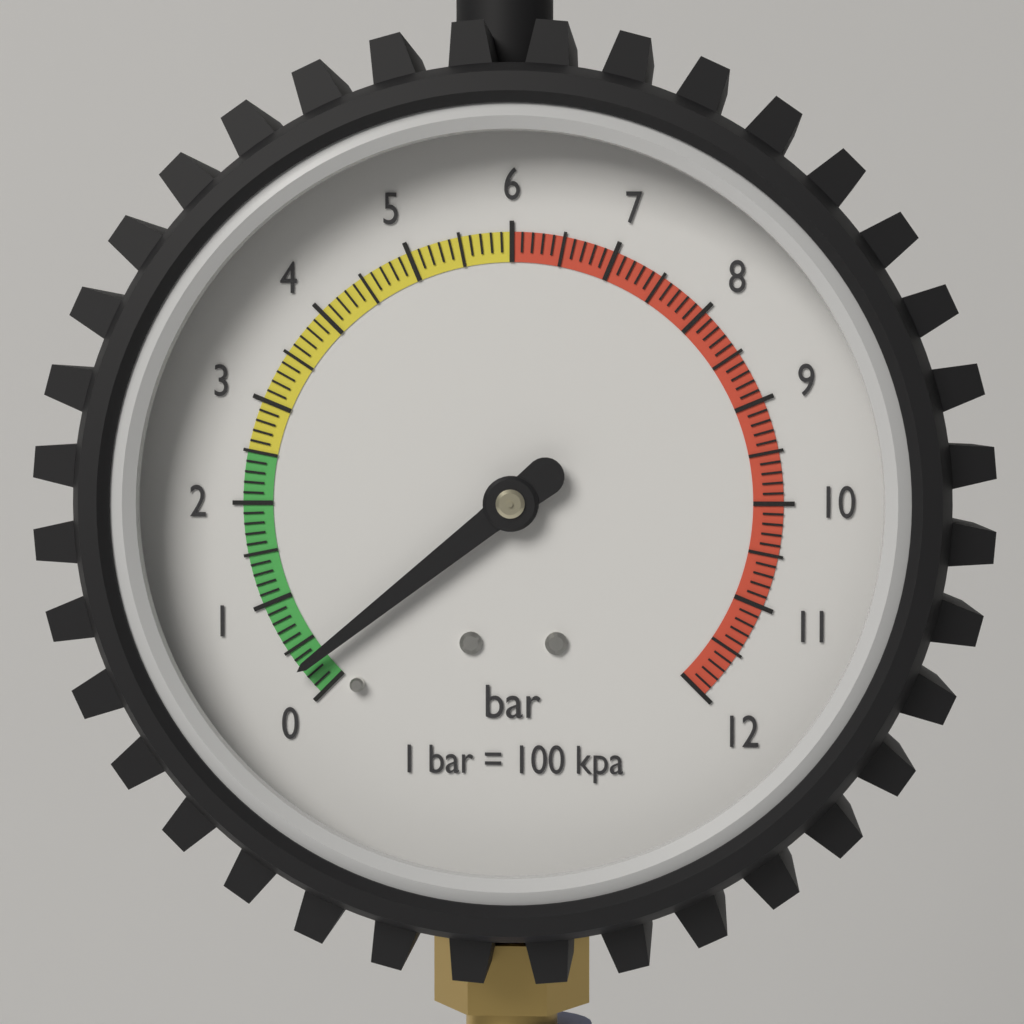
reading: 0.3 bar
